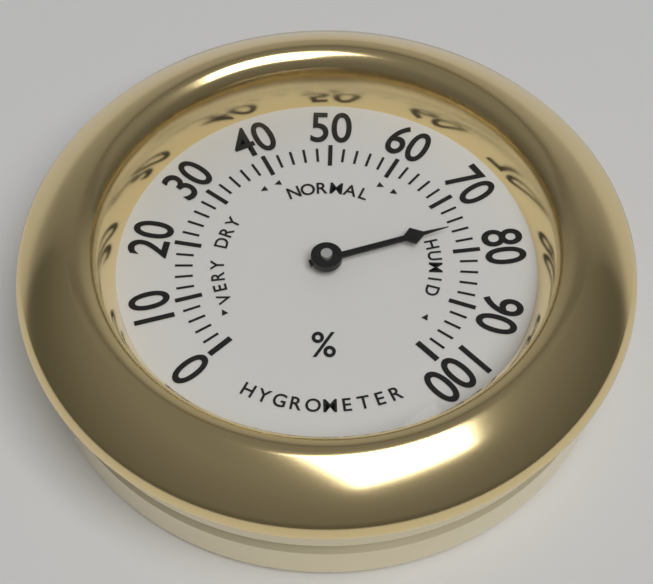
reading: 76 %
